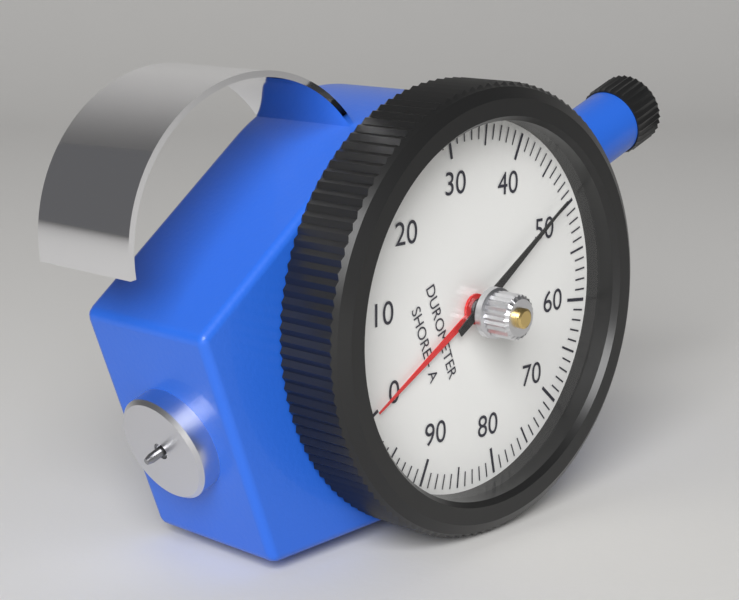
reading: 49 Shore A
